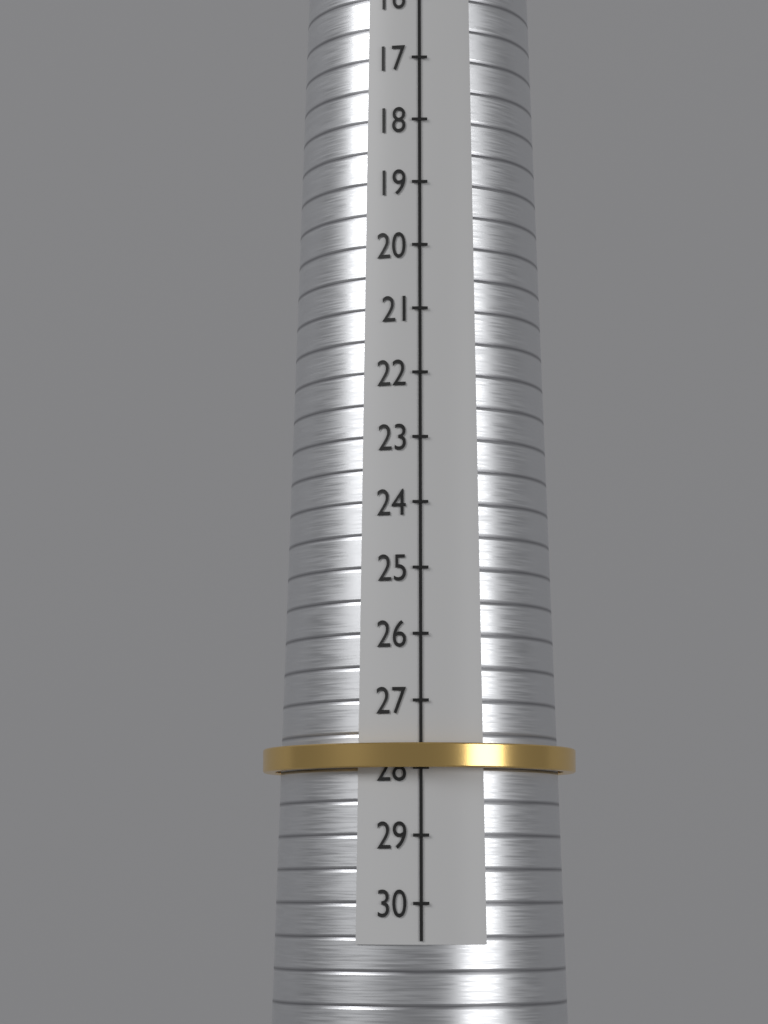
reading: 28 (no unit)
